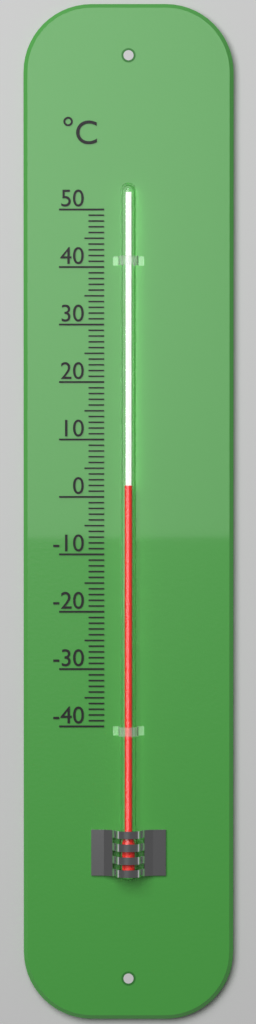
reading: 2 °C
